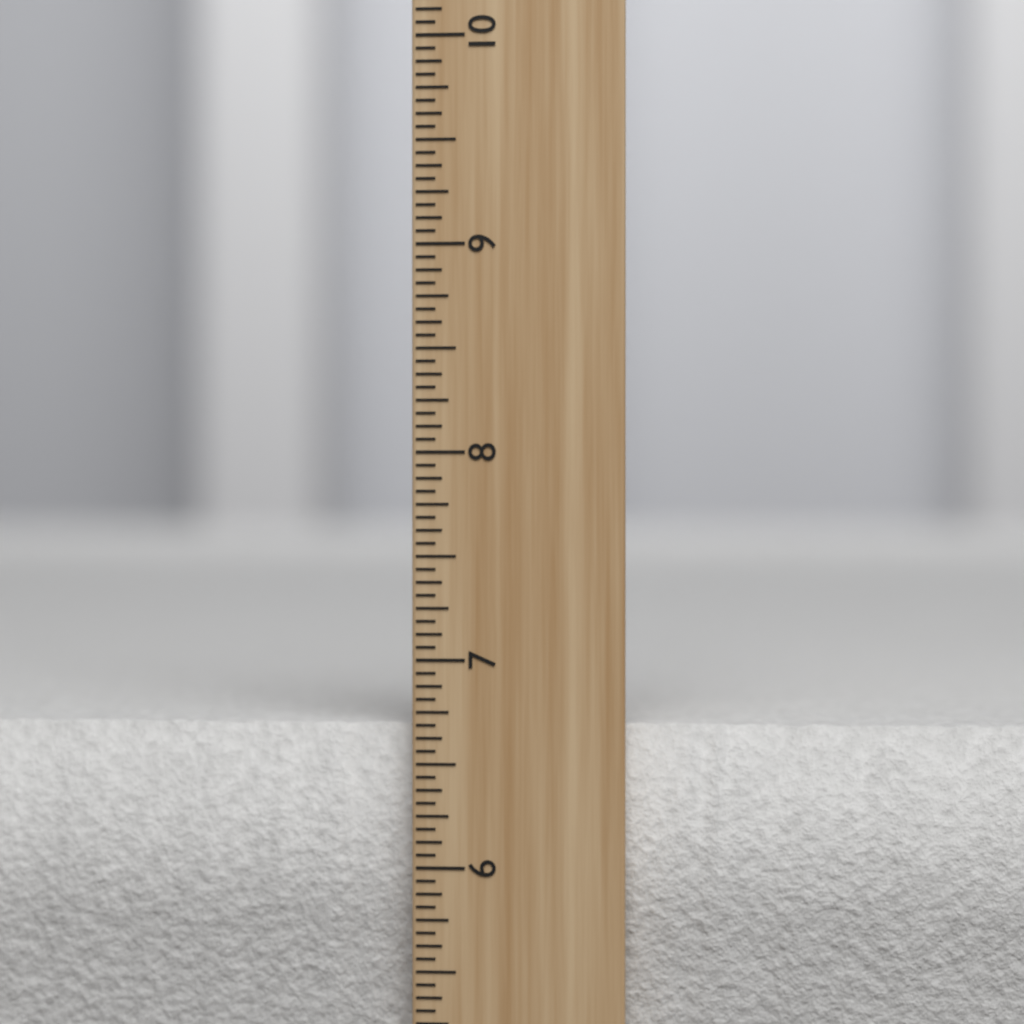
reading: 6.6875 inch
